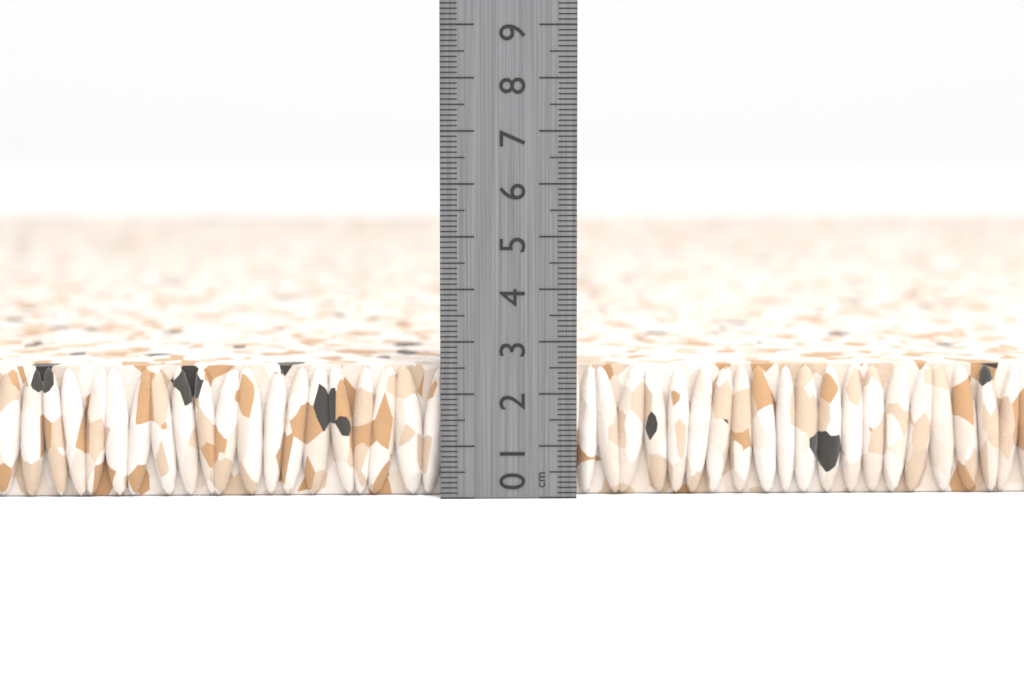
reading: 2.5 cm
